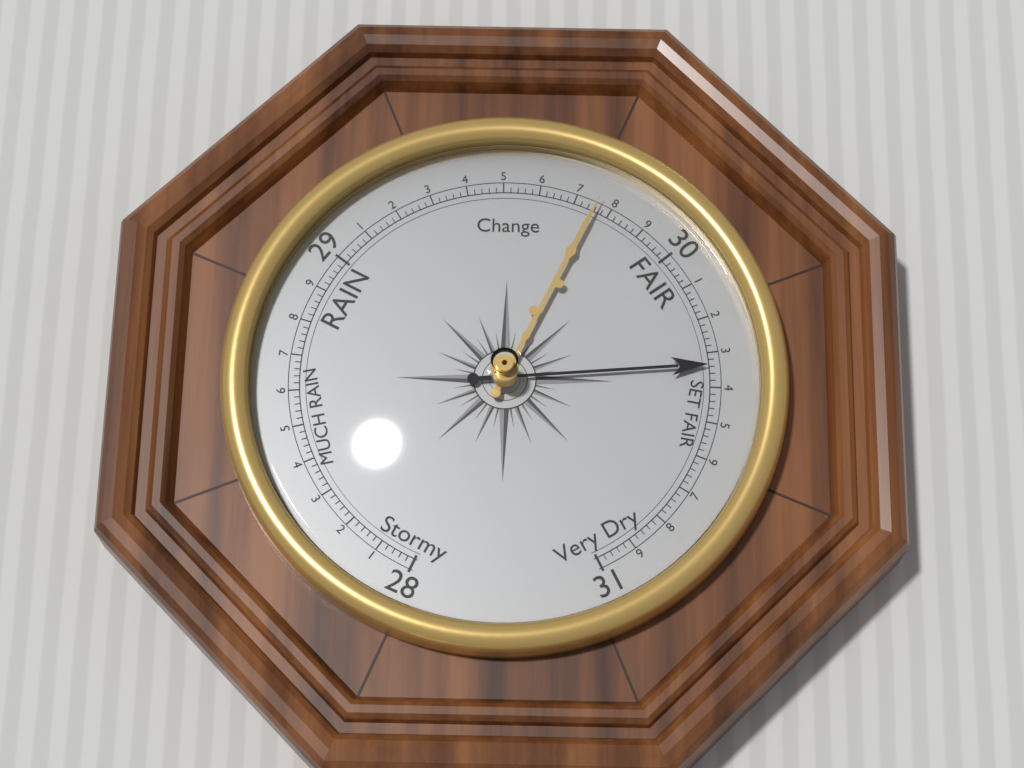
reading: 30.34 (no unit)
